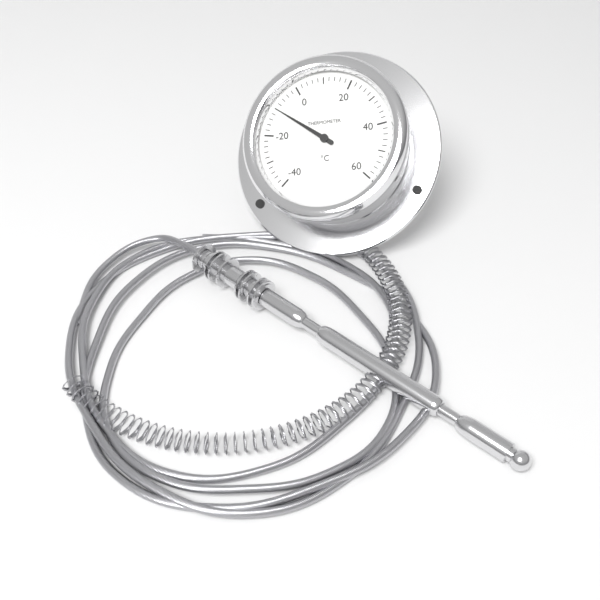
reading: -10 °C
